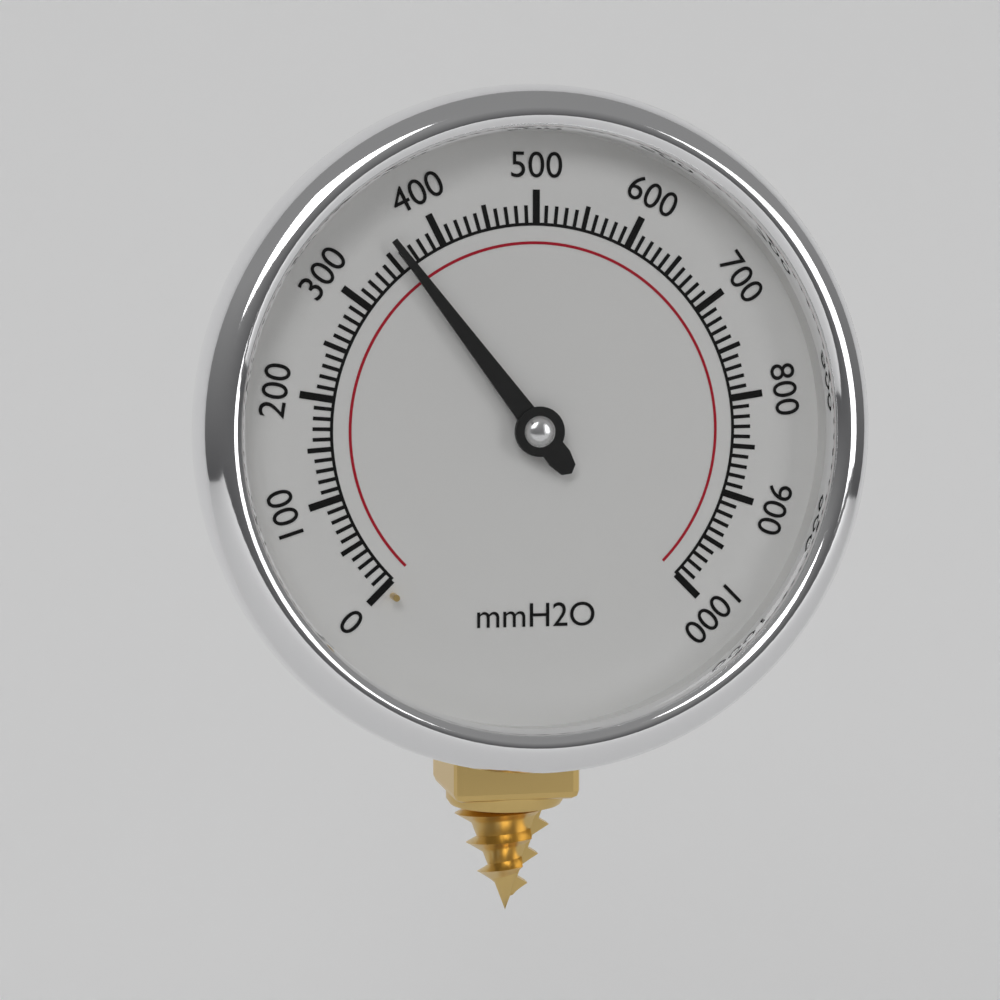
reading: 360 mmH2O
